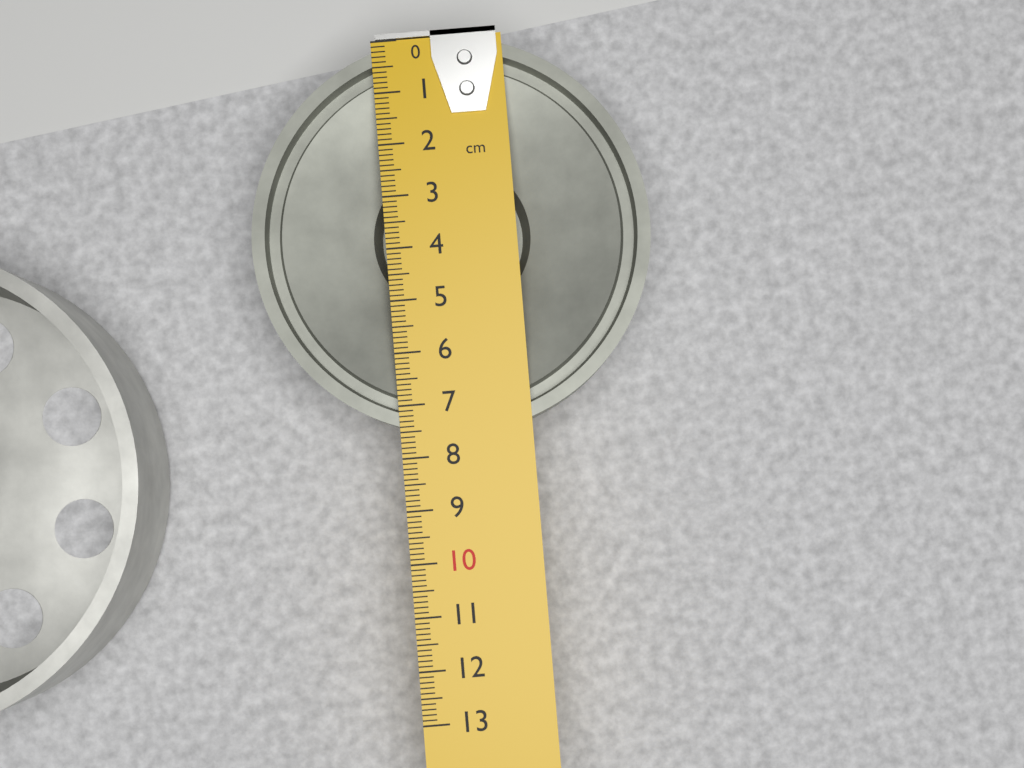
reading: 7.6 cm
